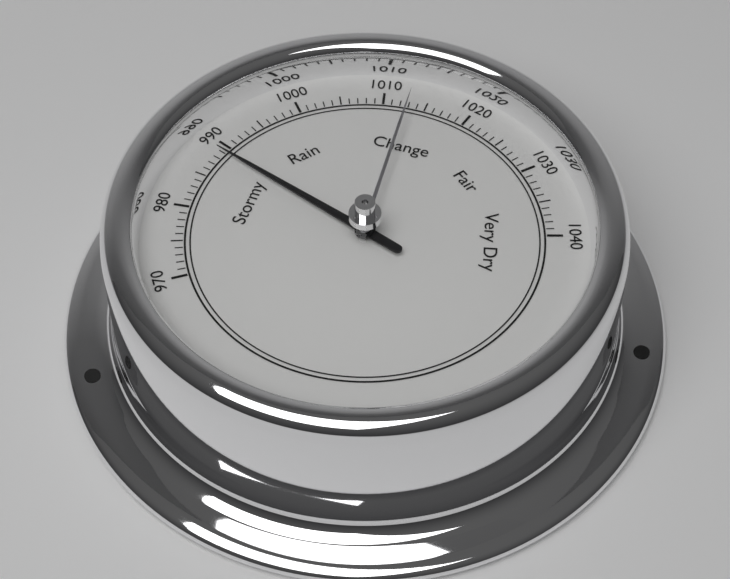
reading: 989 (no unit)
